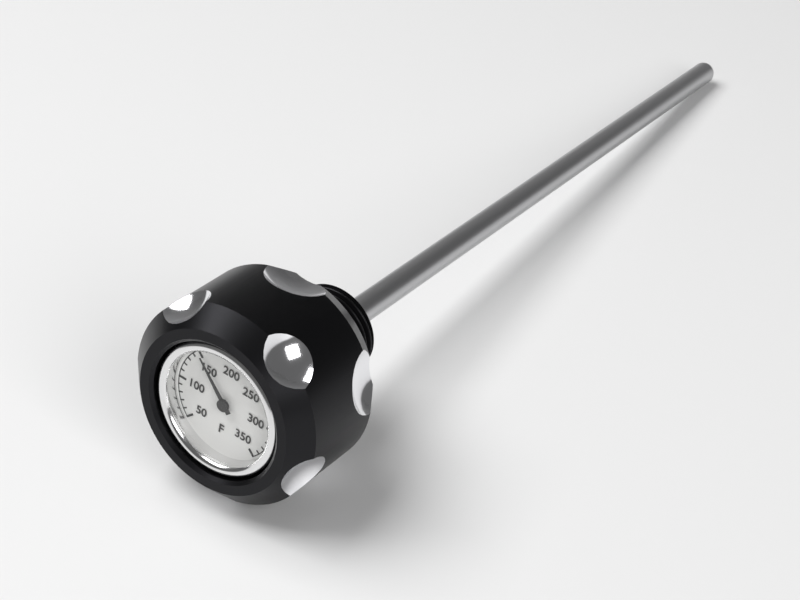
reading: 150 °F
